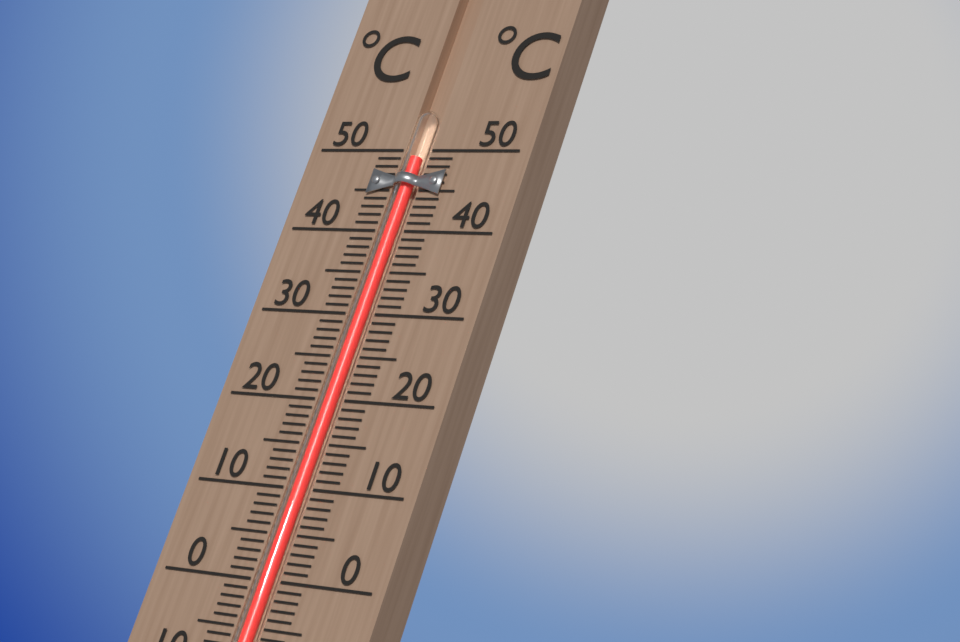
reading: 49 °C
